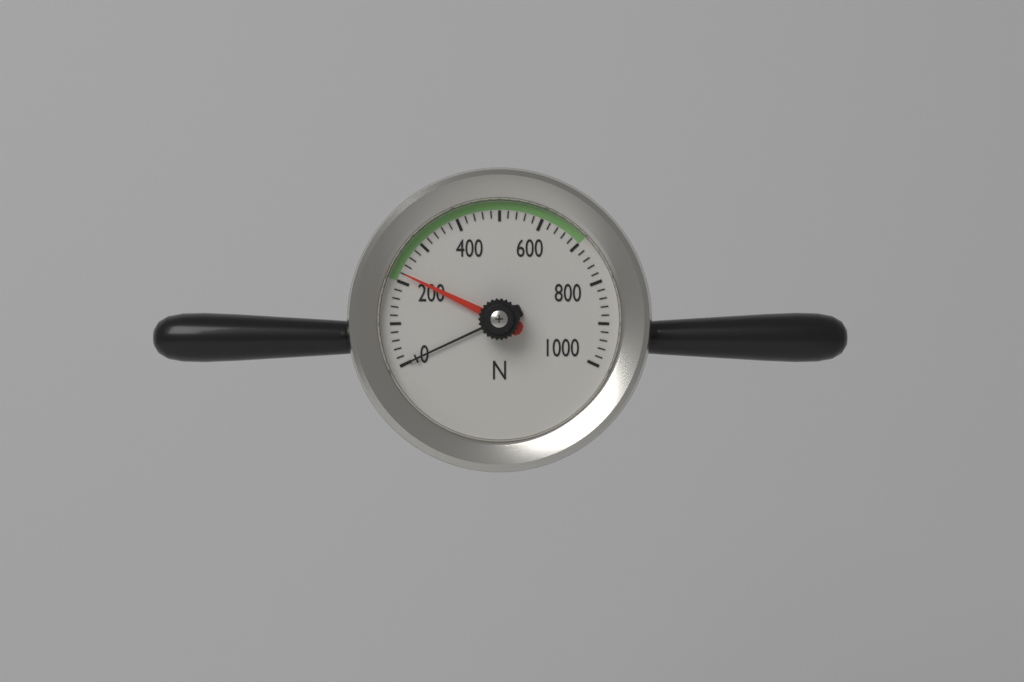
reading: 220 N
